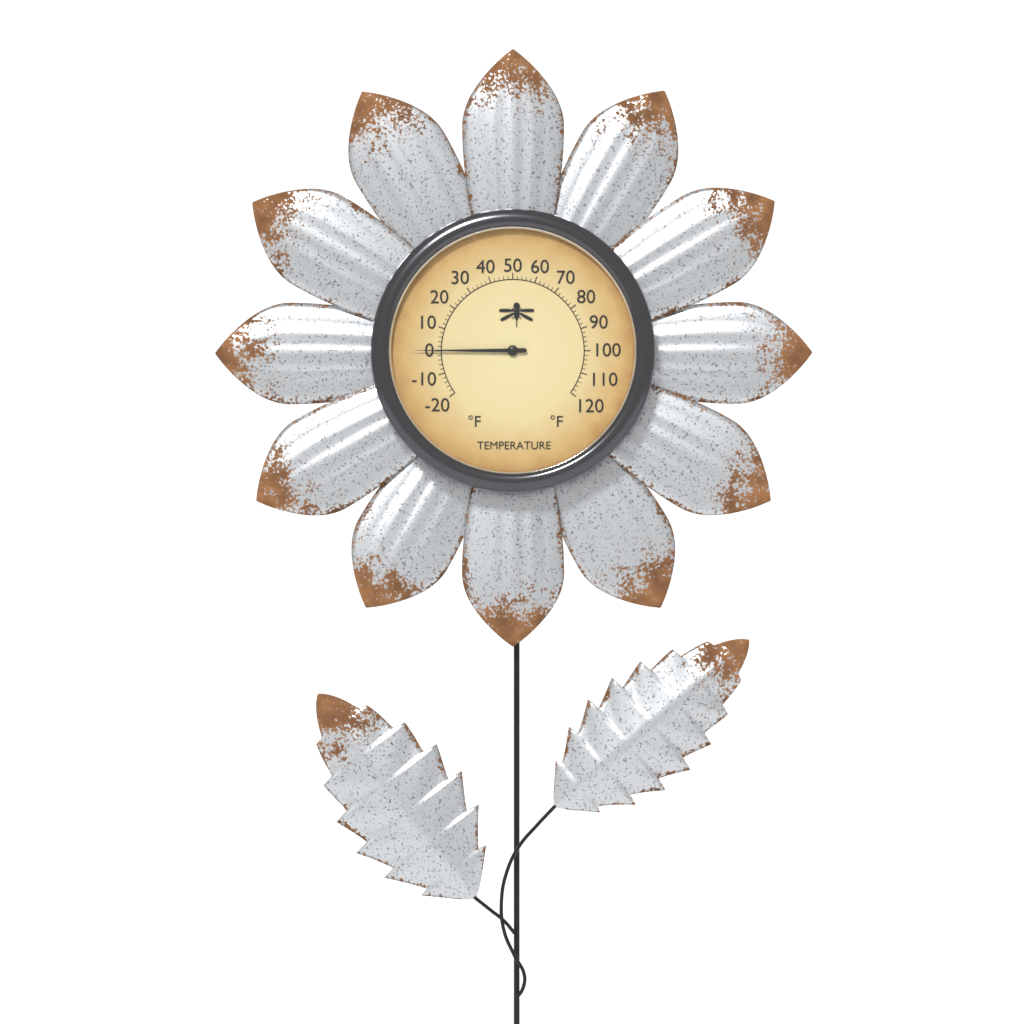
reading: 0 °F
